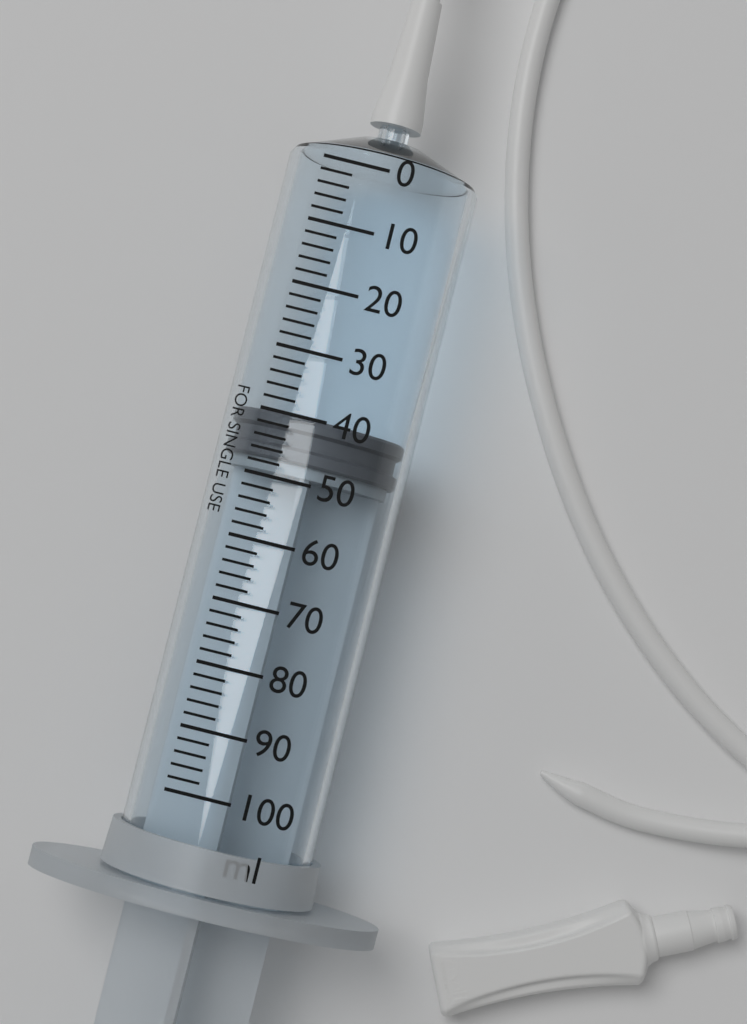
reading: 40 ml
